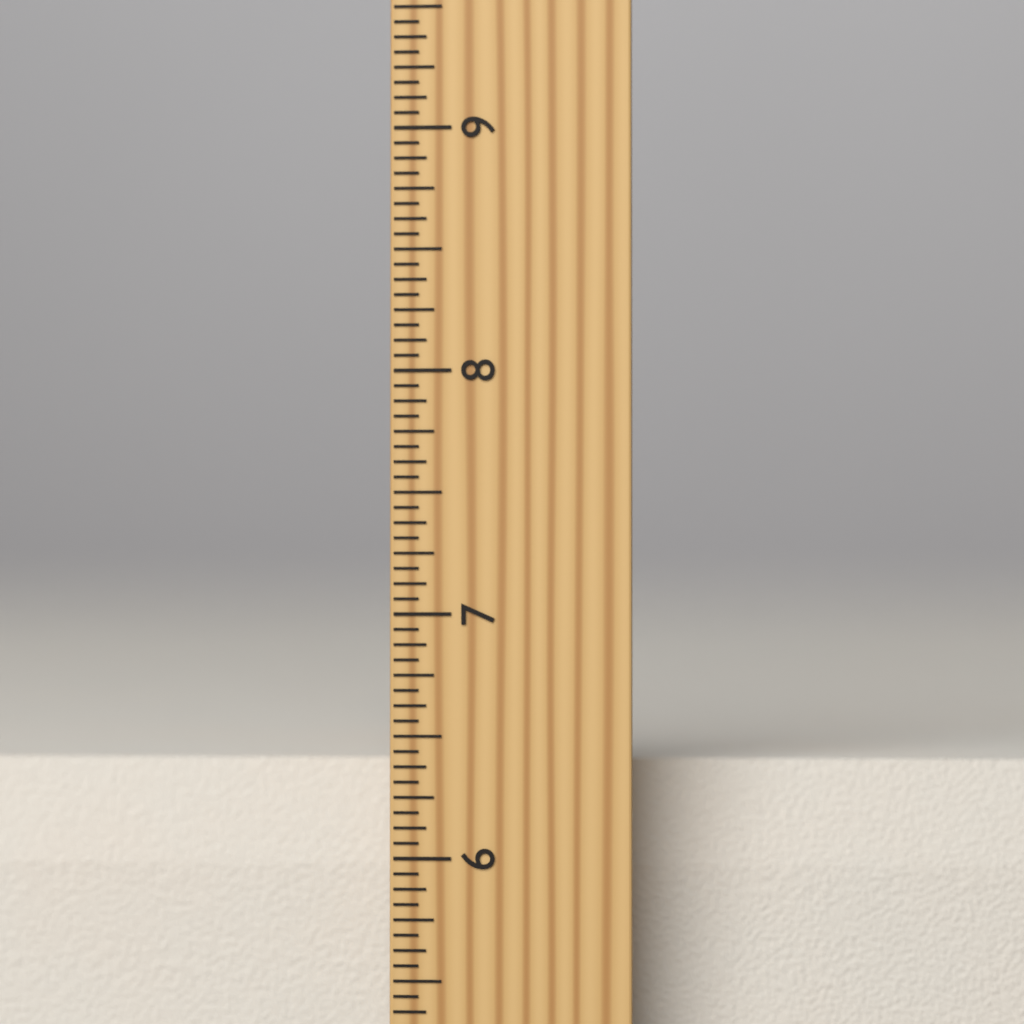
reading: 6.3750 inch
